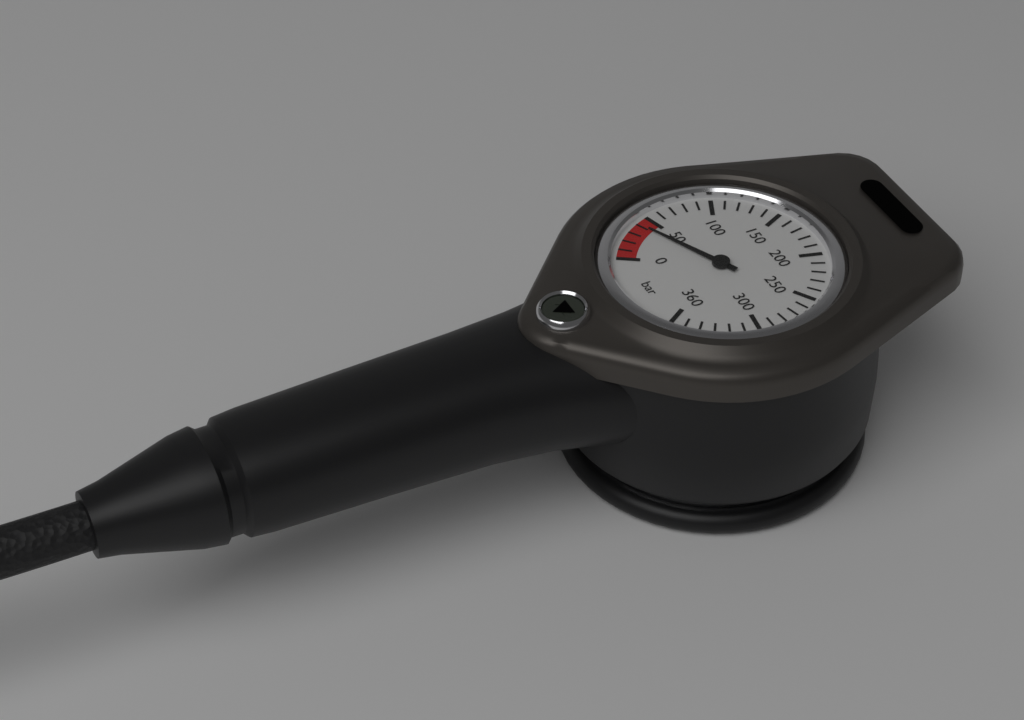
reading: 40 bar
